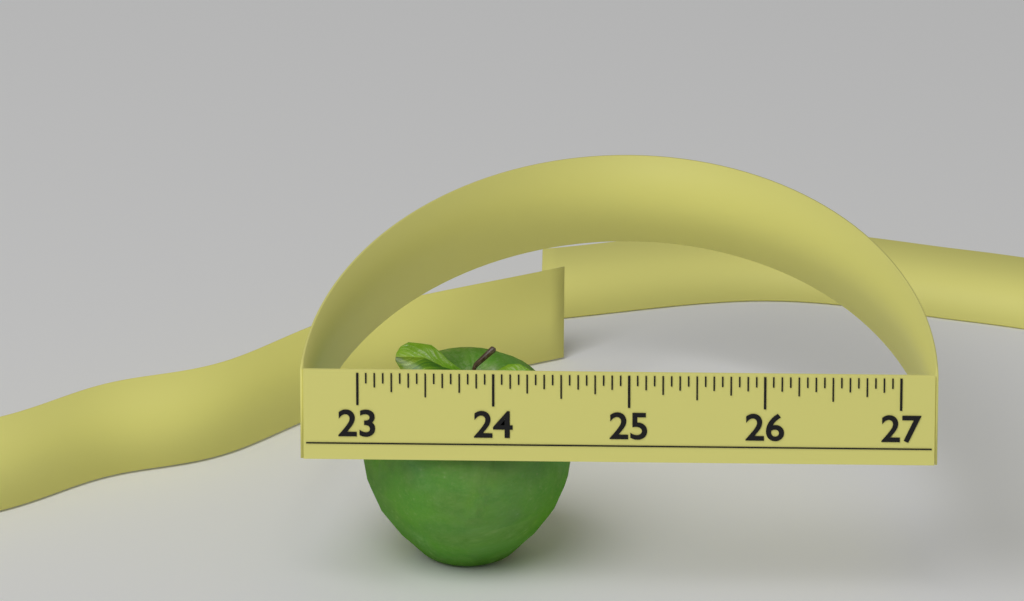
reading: 24.5625 (no unit)
